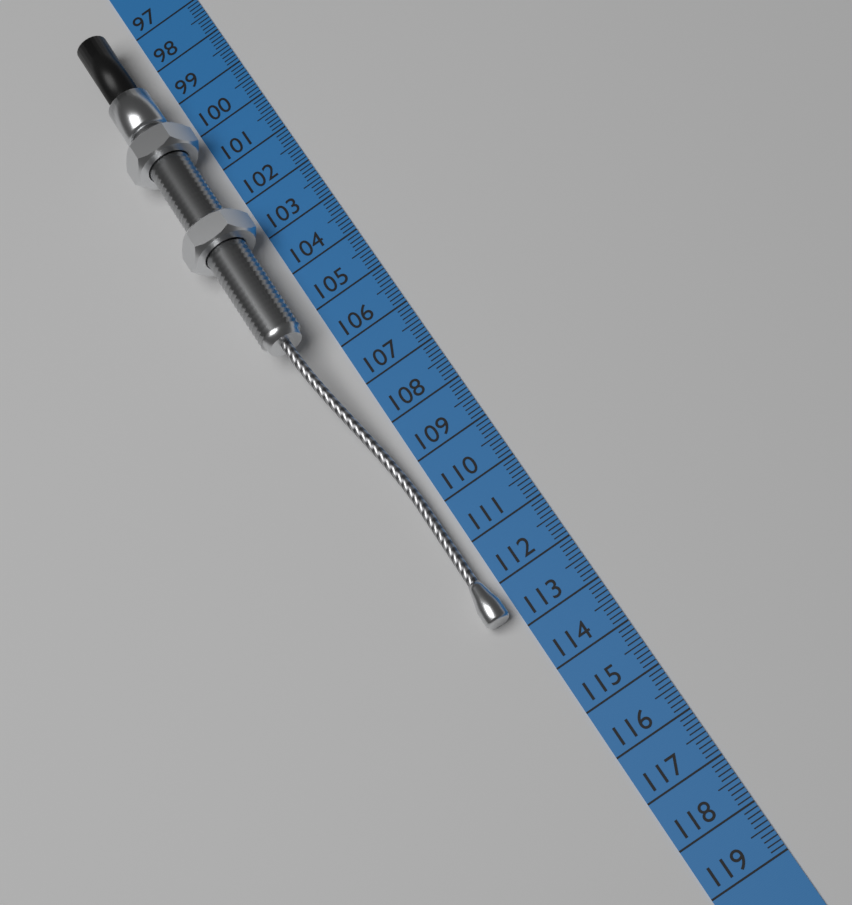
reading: 112.7 cm
